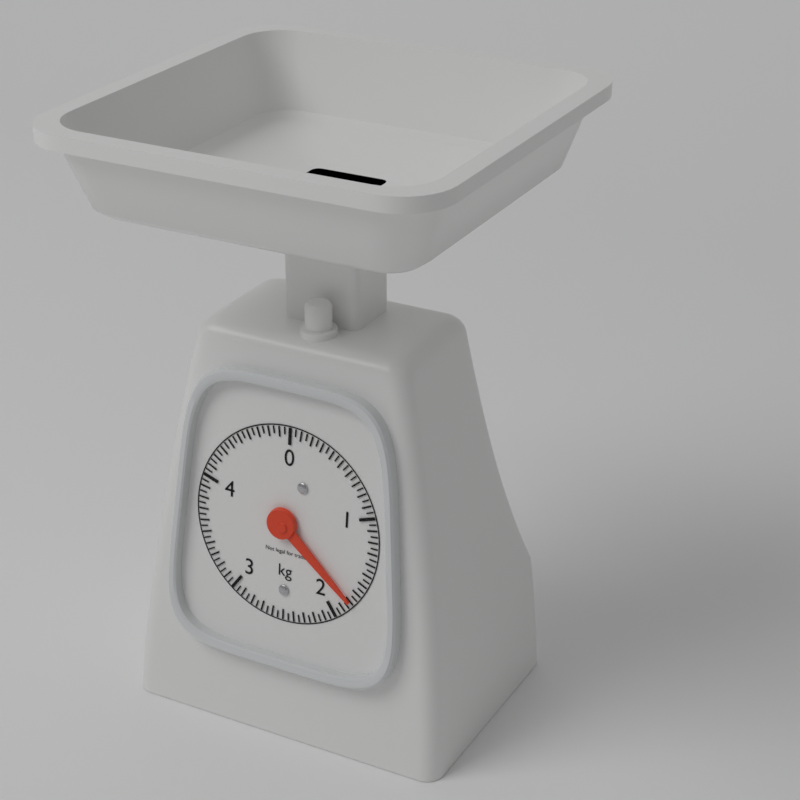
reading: 1.80 kg
